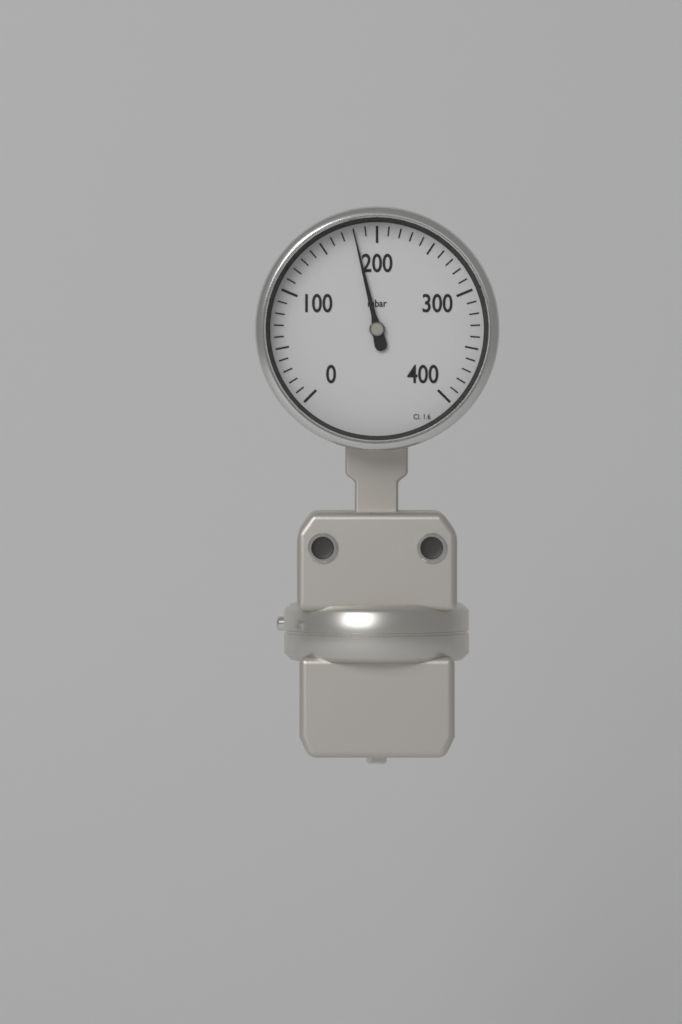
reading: 180 mbar
